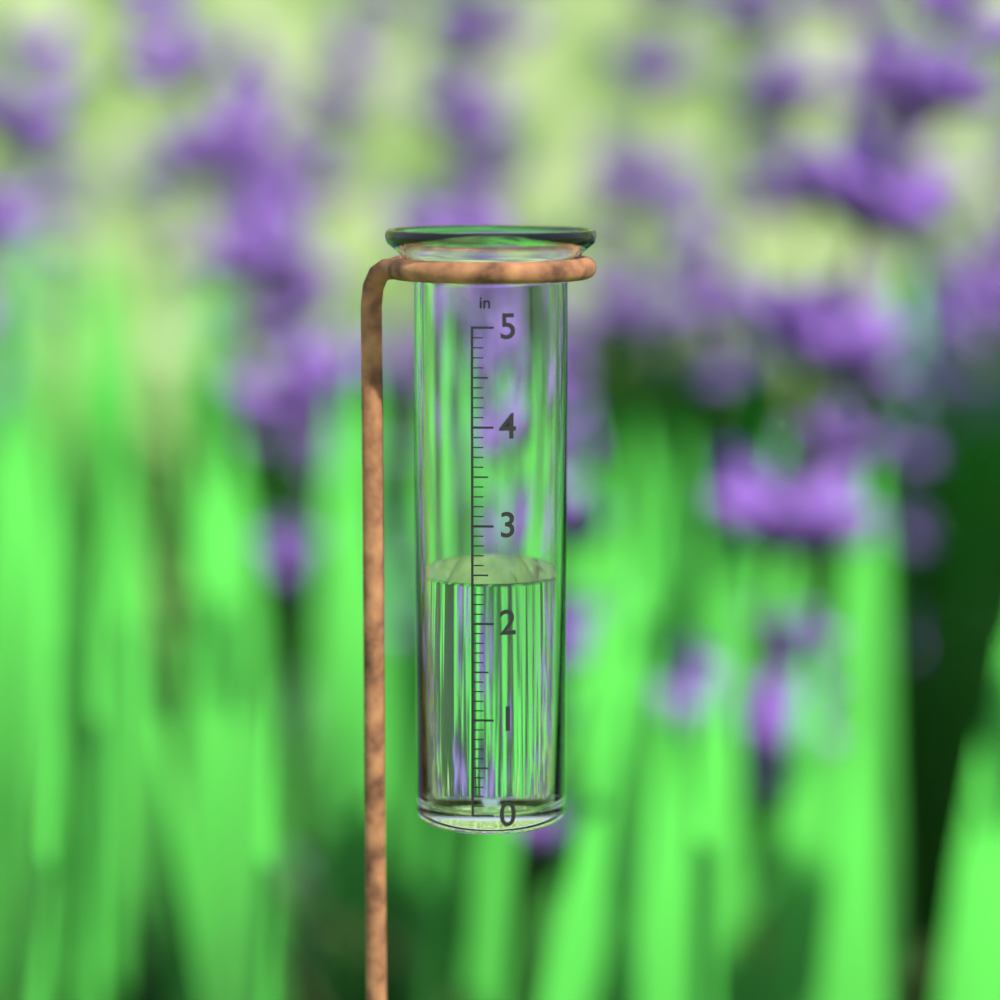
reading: 2.4 in
